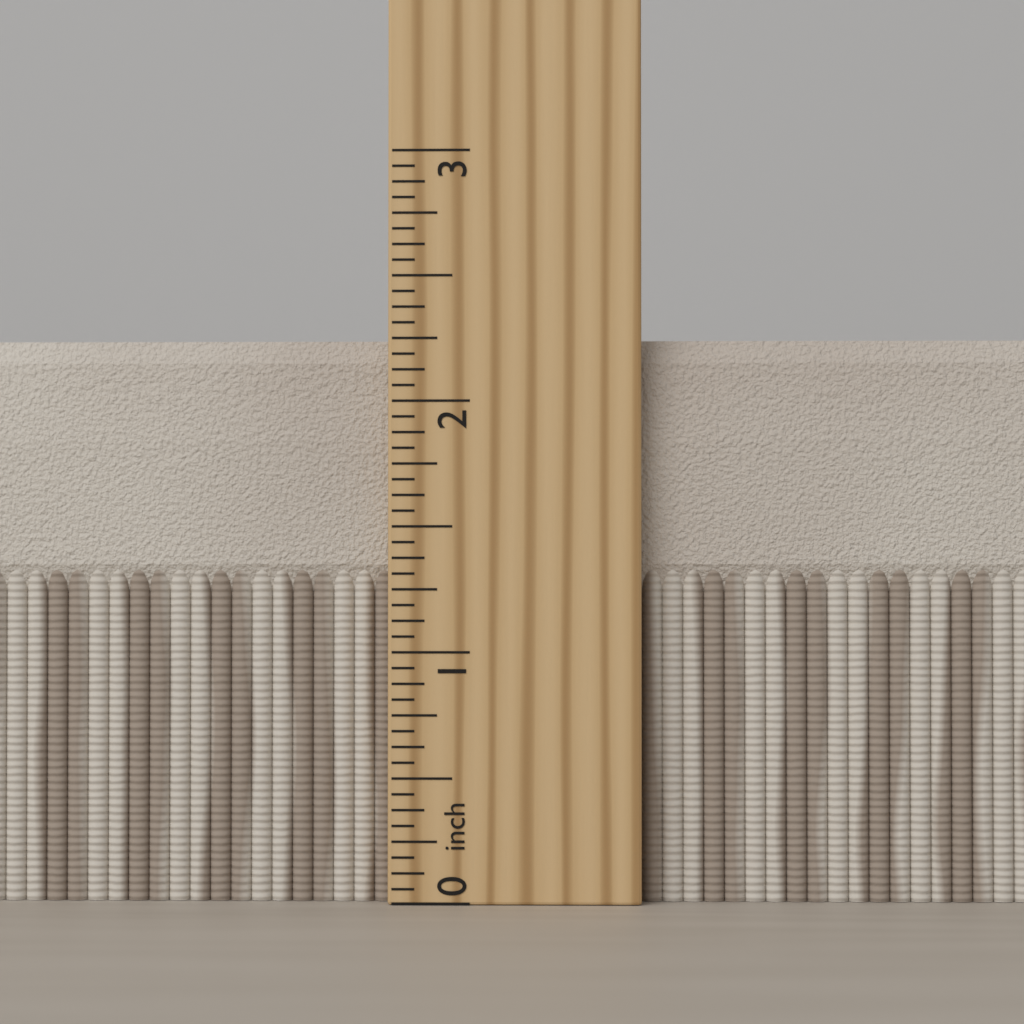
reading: 2.2500 inch
